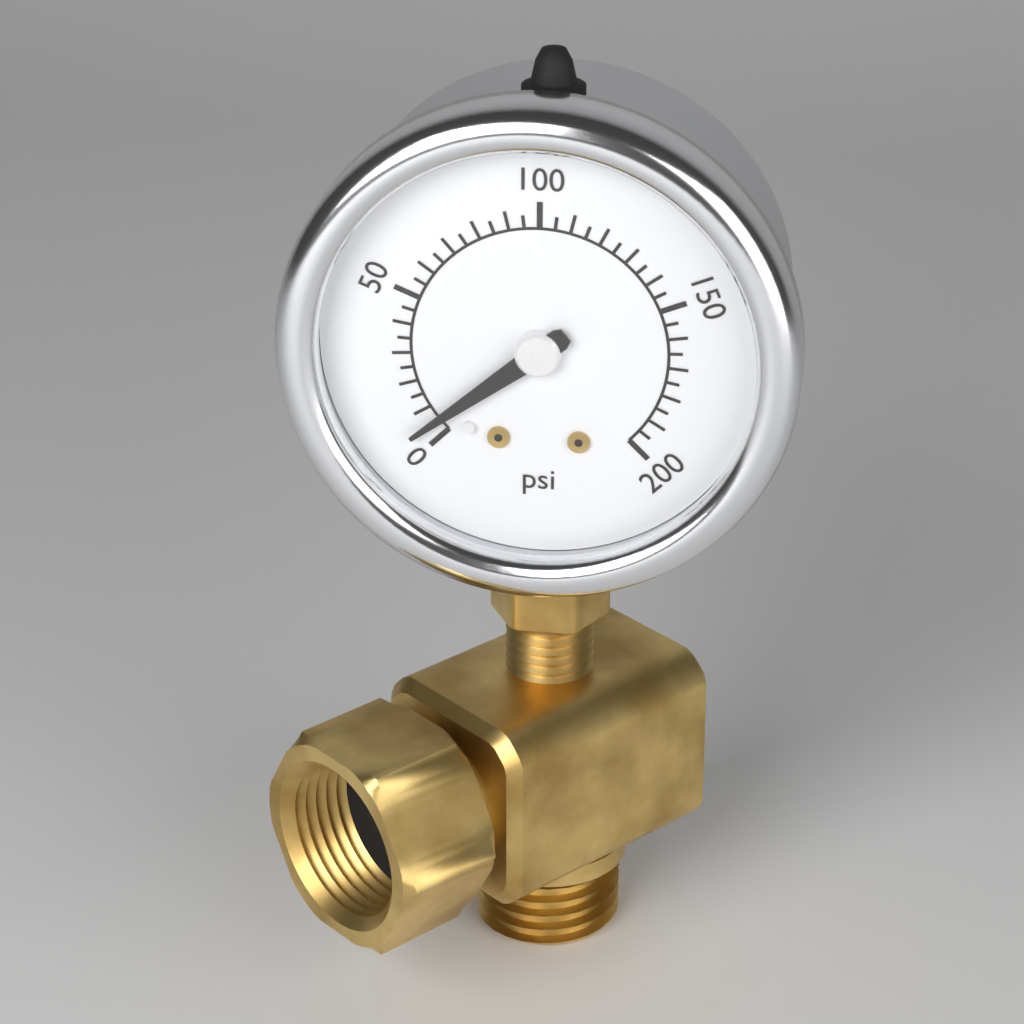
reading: 5 psi
